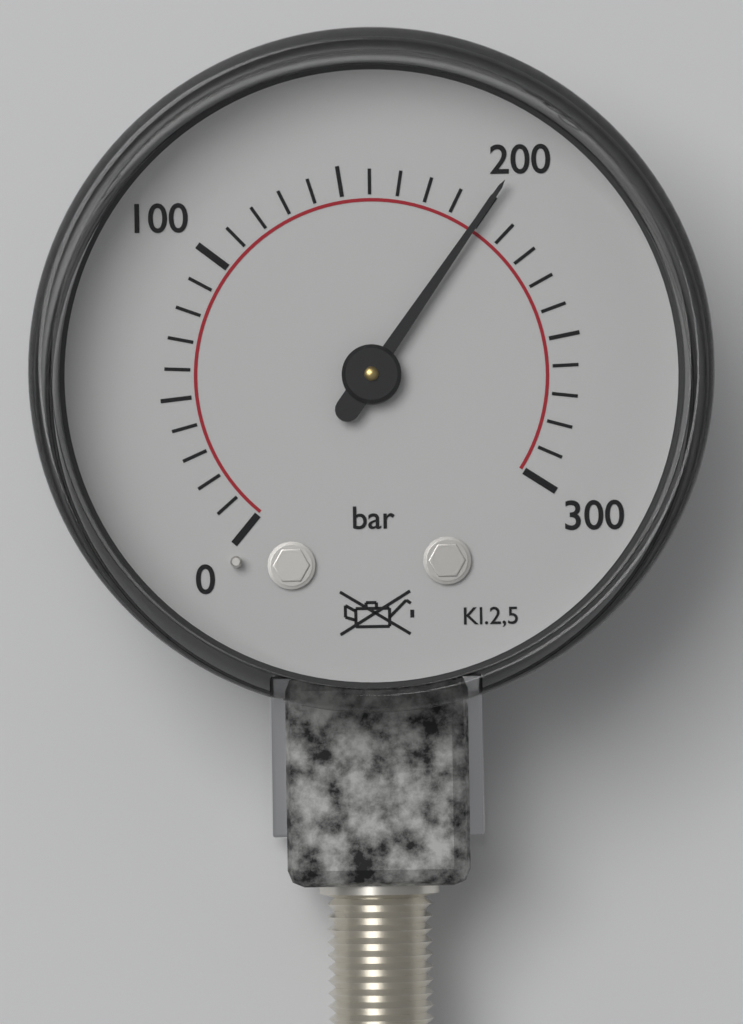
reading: 200 bar
